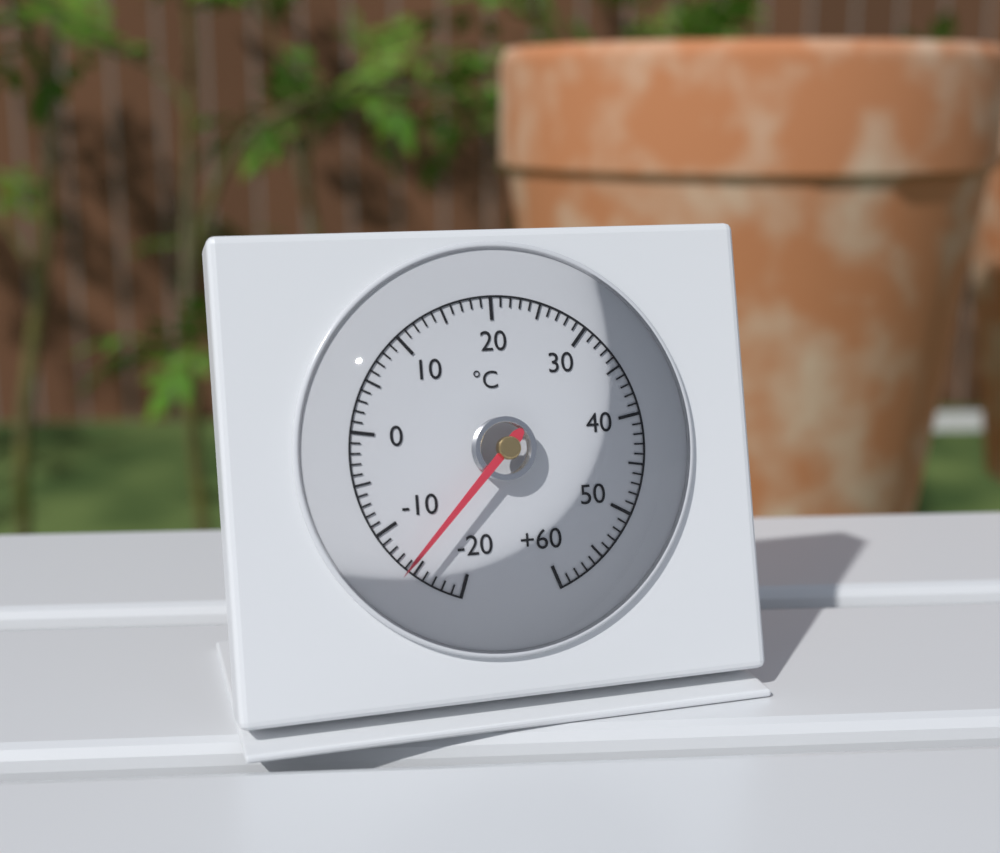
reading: -14 °C
